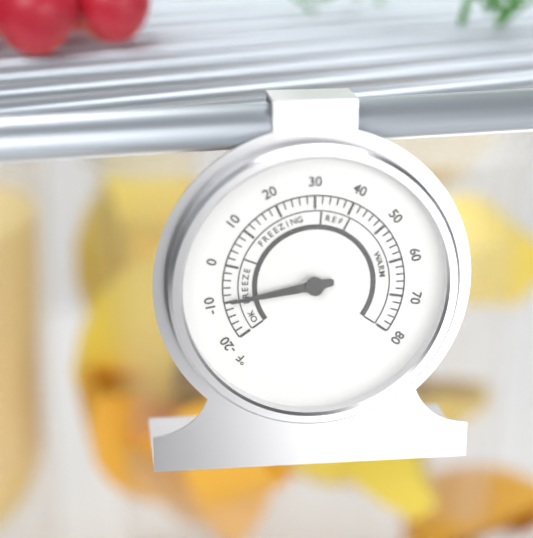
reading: -10 °F
